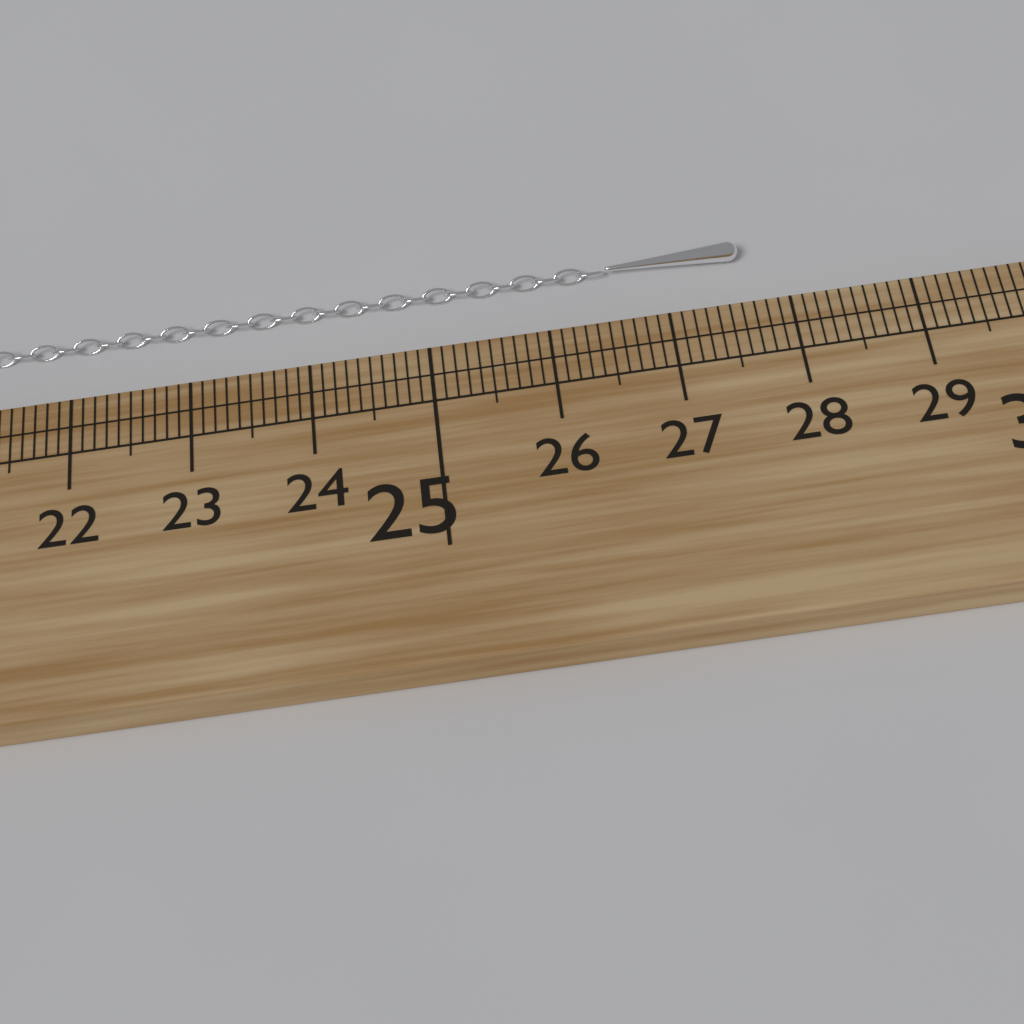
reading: 27.7 cm
